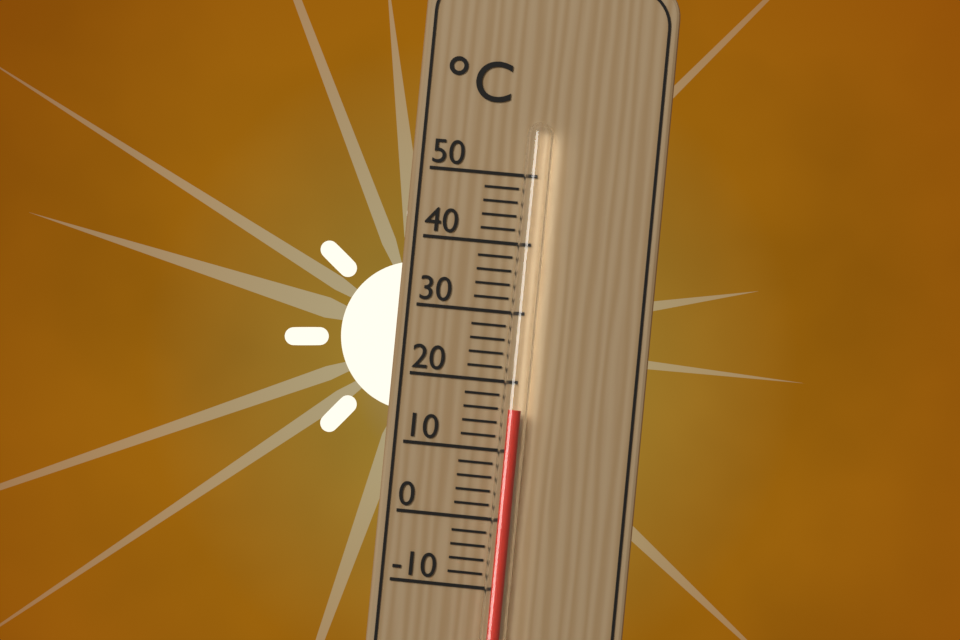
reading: 16 °C
